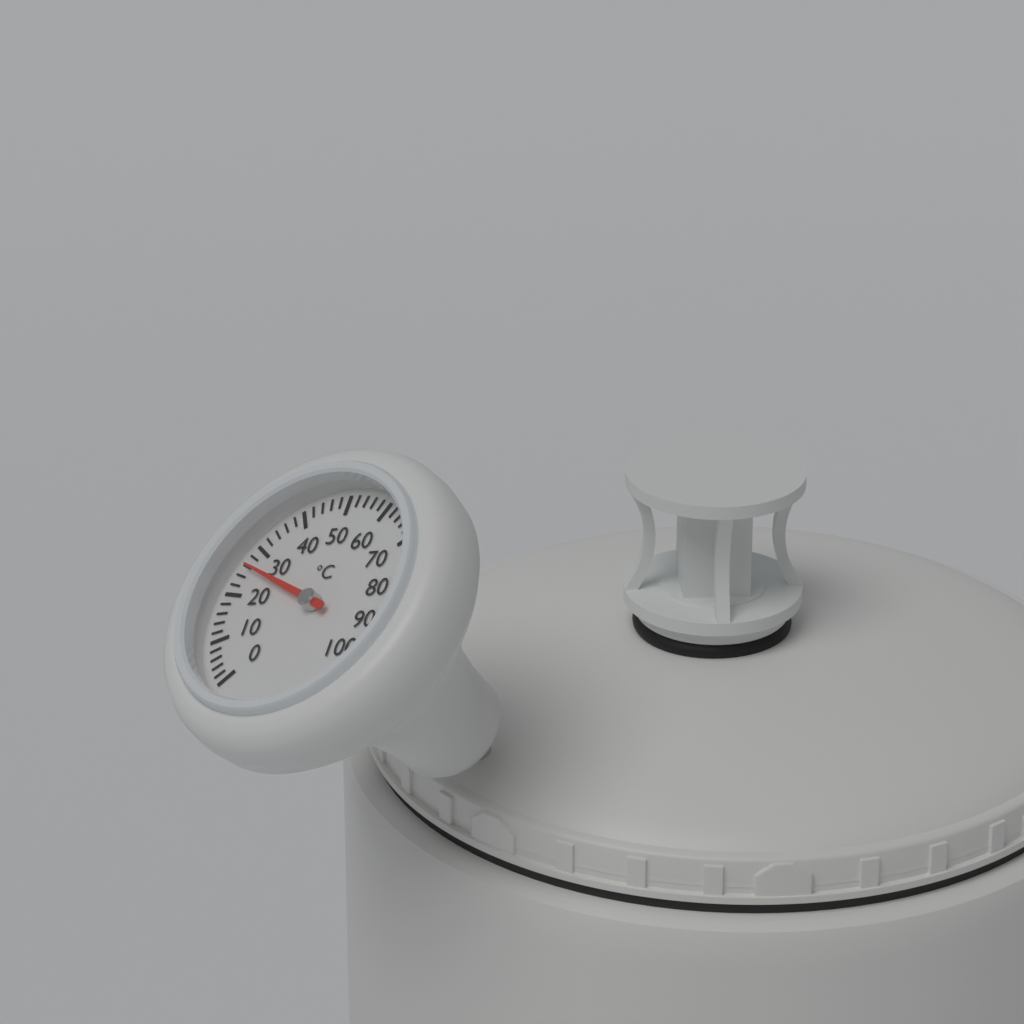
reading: 26 °C
